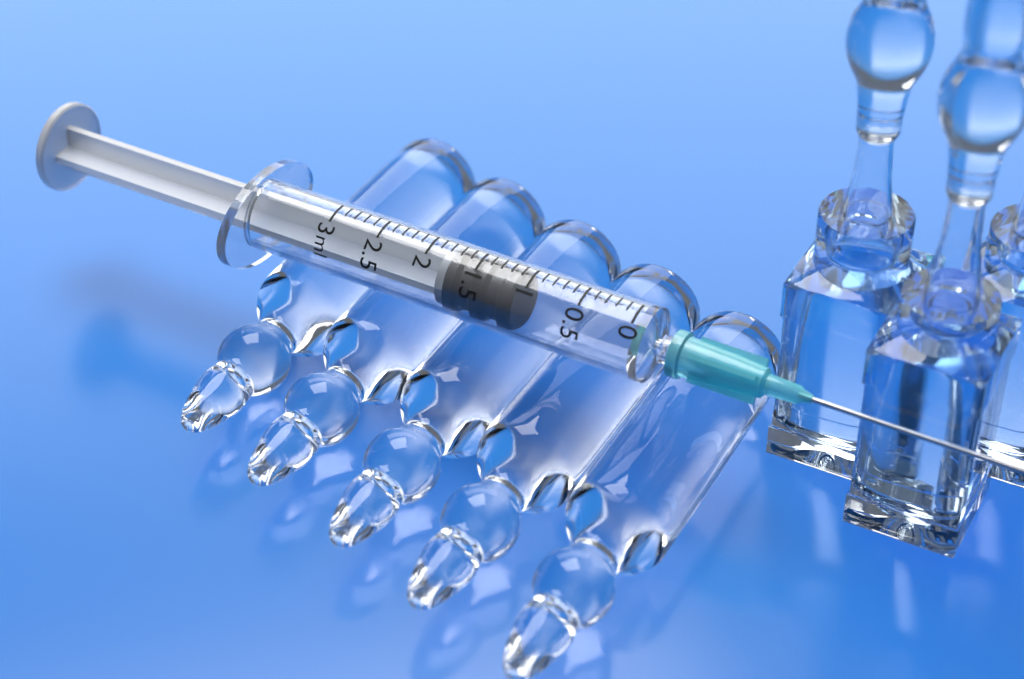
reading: 1.1 ml
